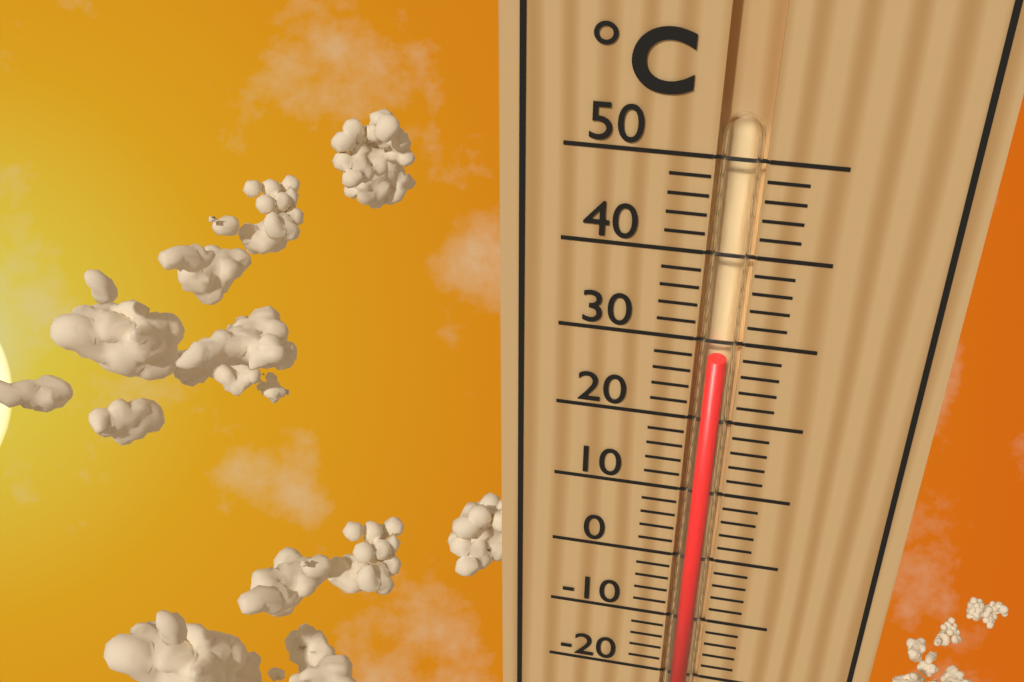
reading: 28 °C
